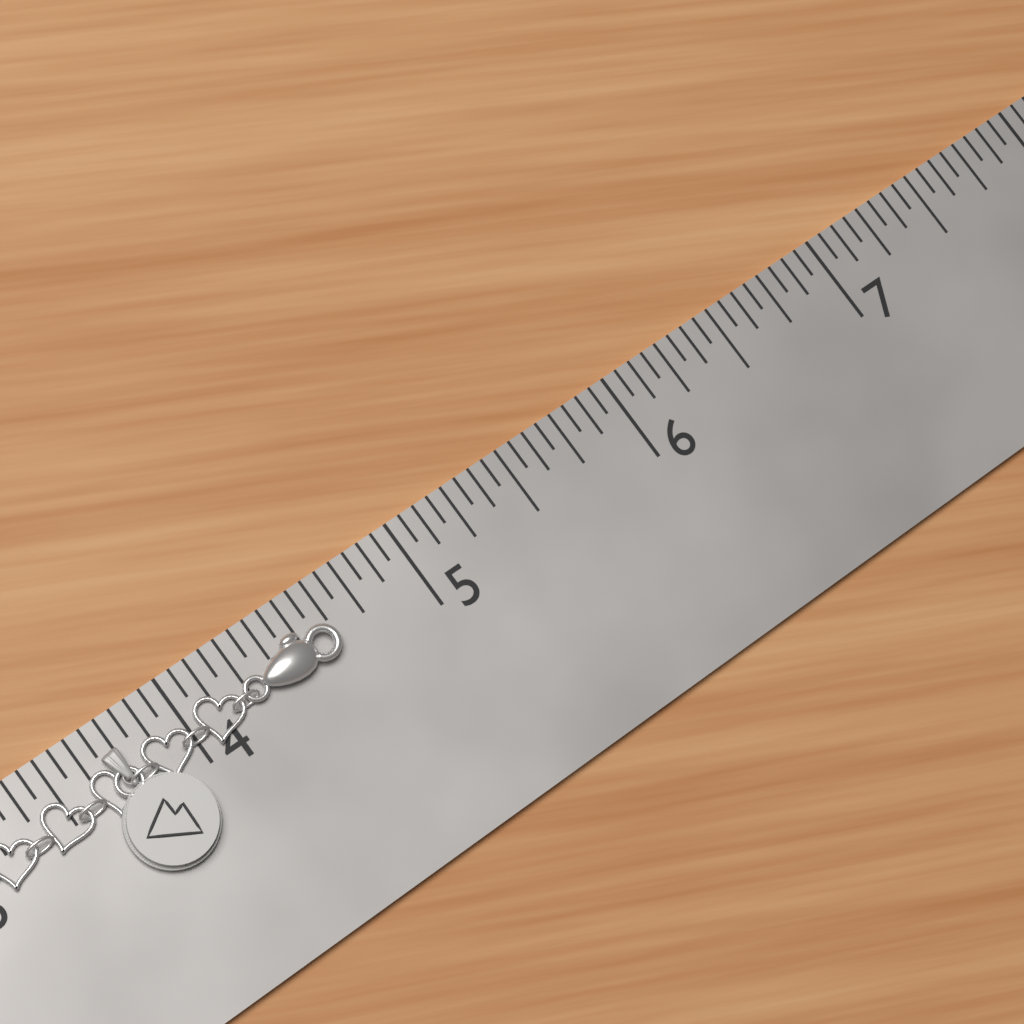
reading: 4.6250 in
